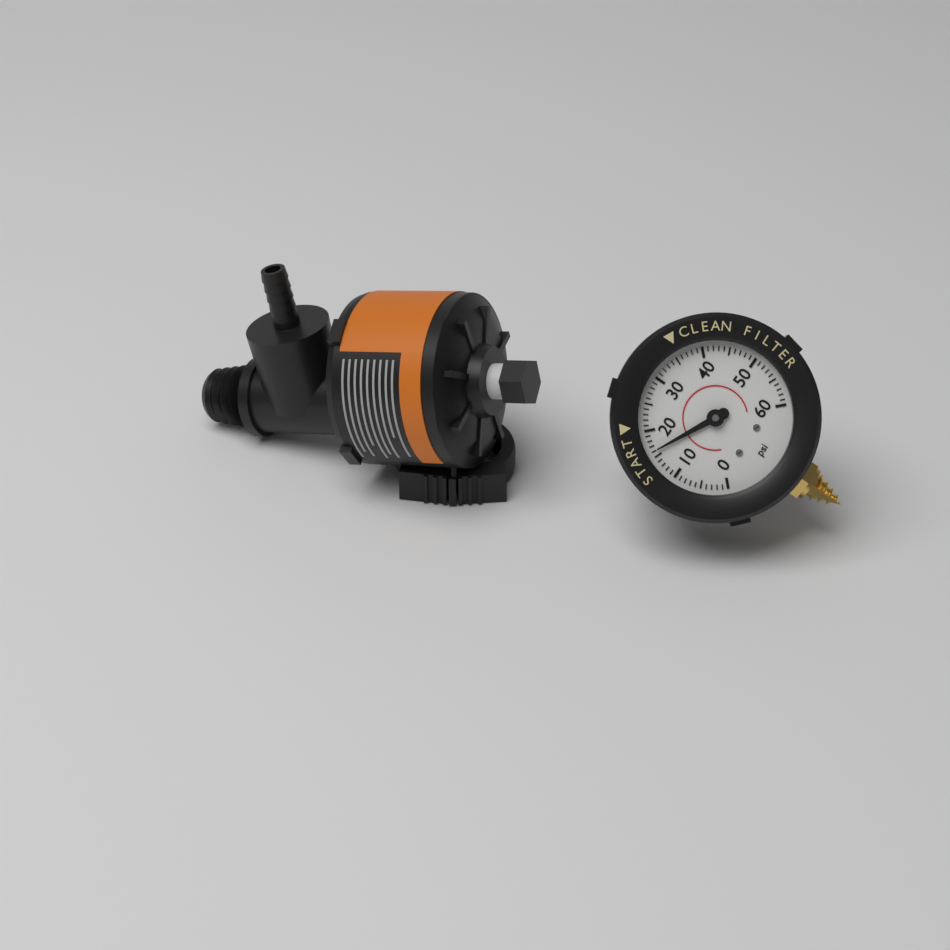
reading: 16 psi
